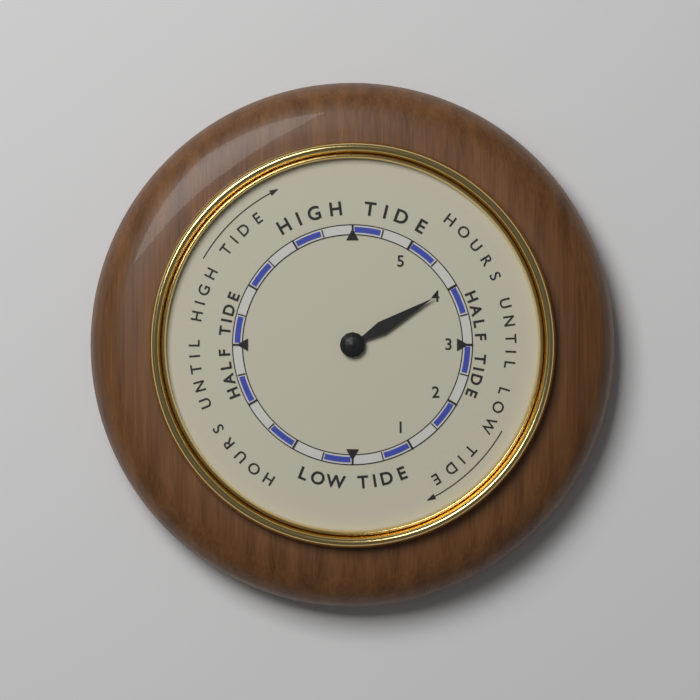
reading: 4.0 hours
